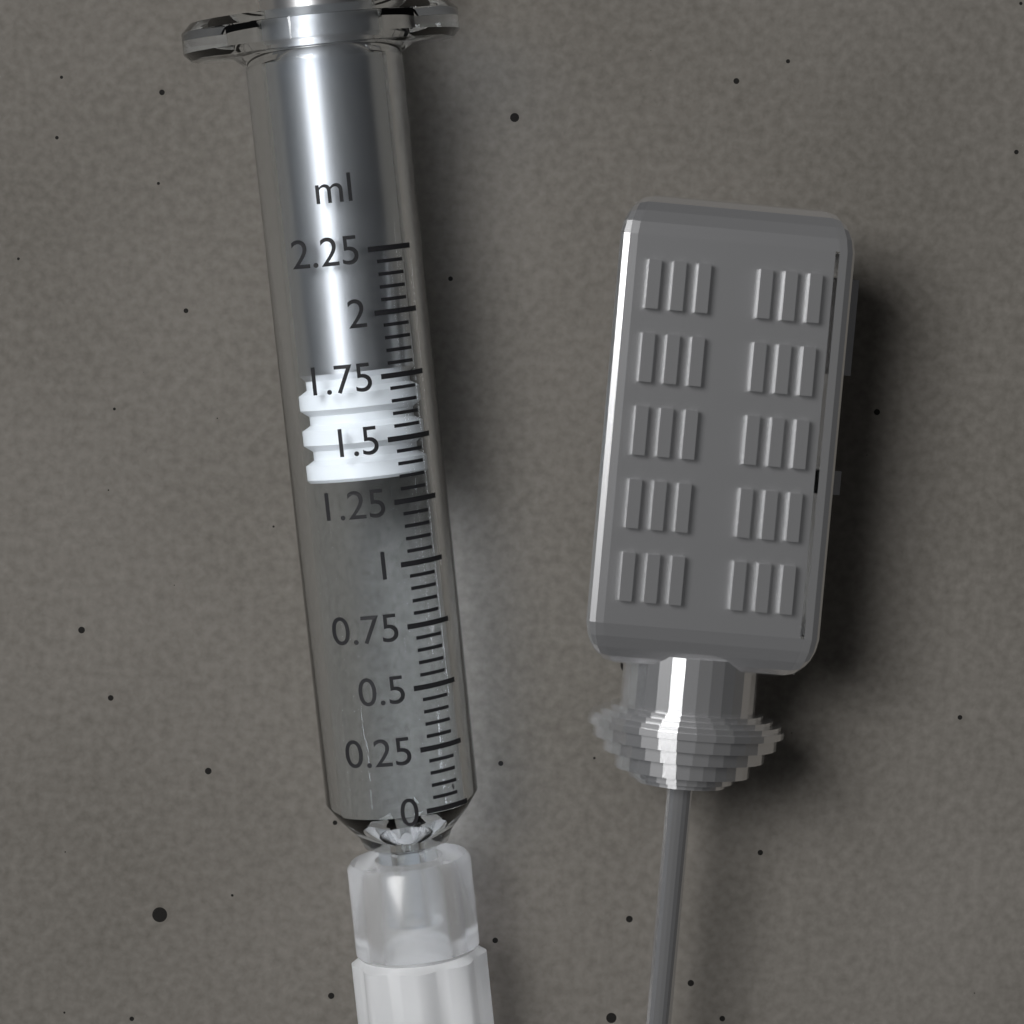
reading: 1.35 ml
